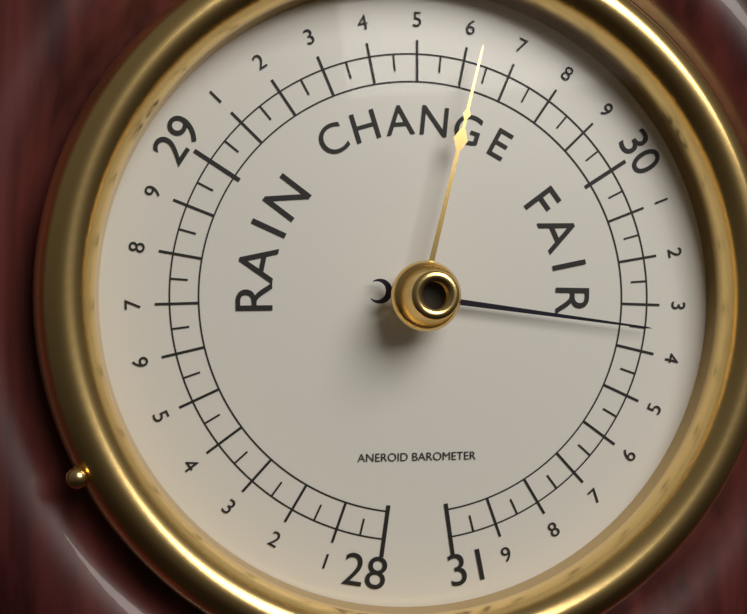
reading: 30.35 (no unit)
